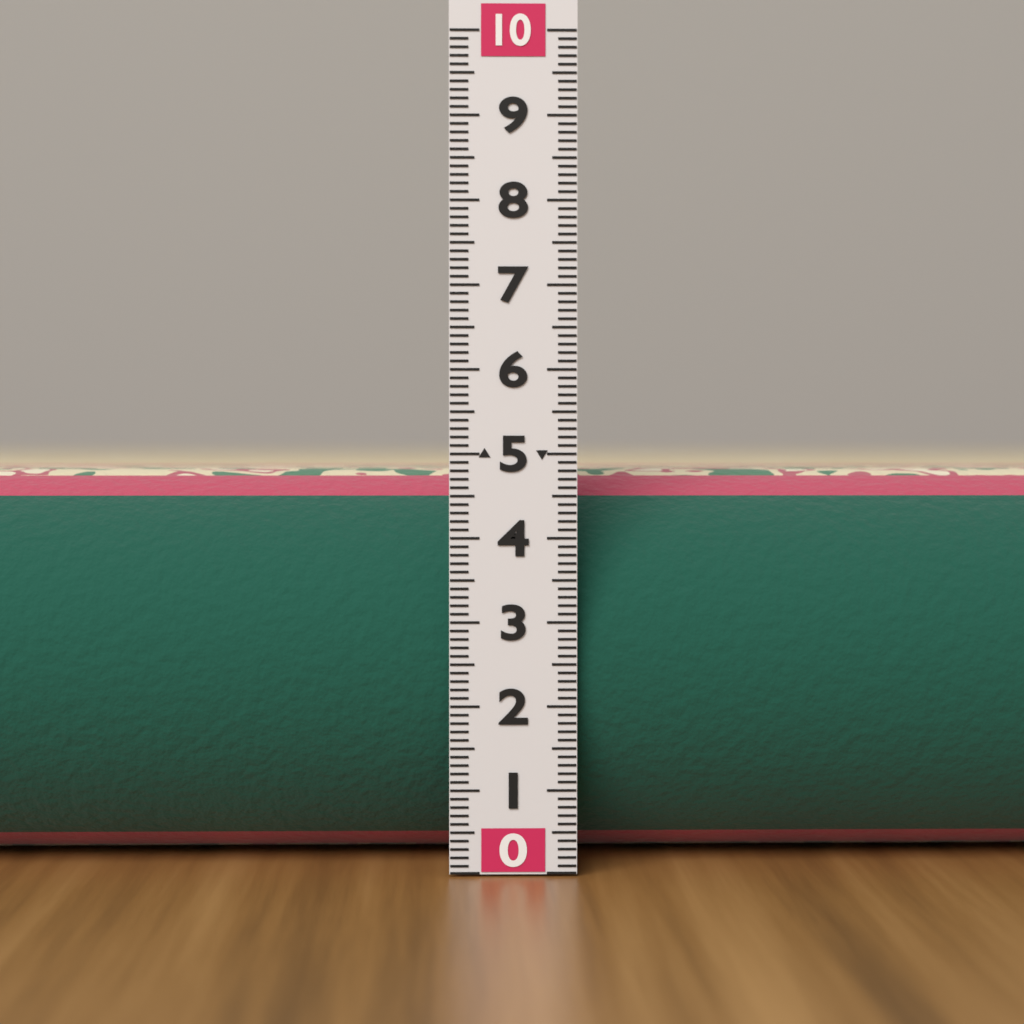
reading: 4.8 (no unit)
